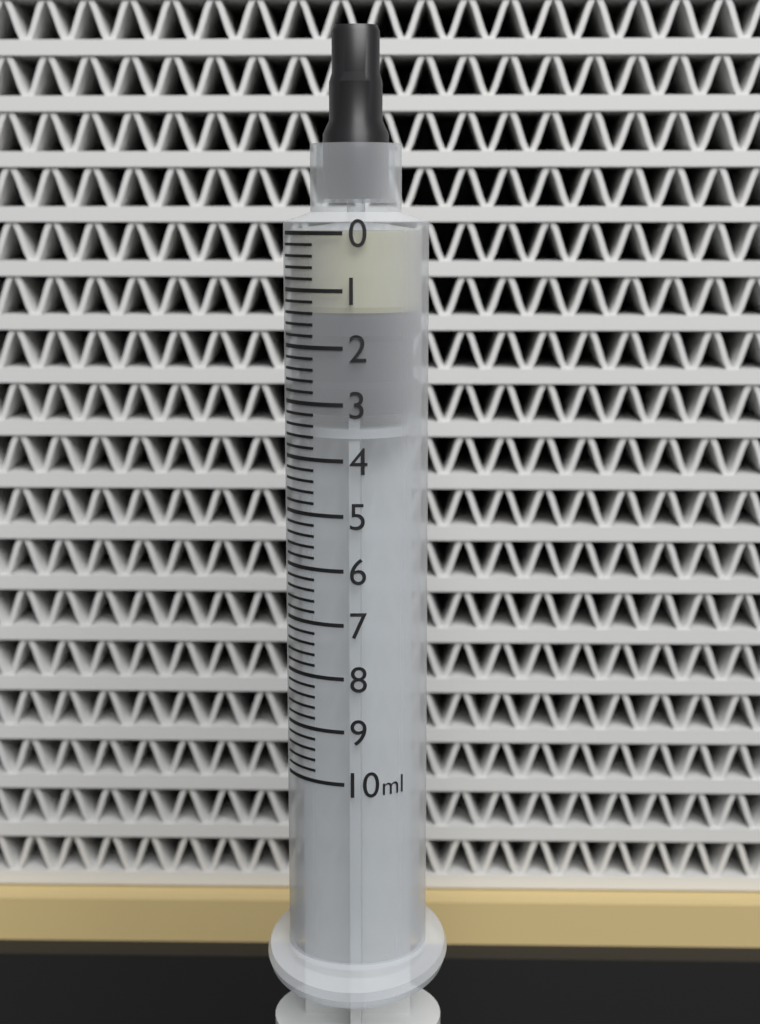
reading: 1.4 ml
